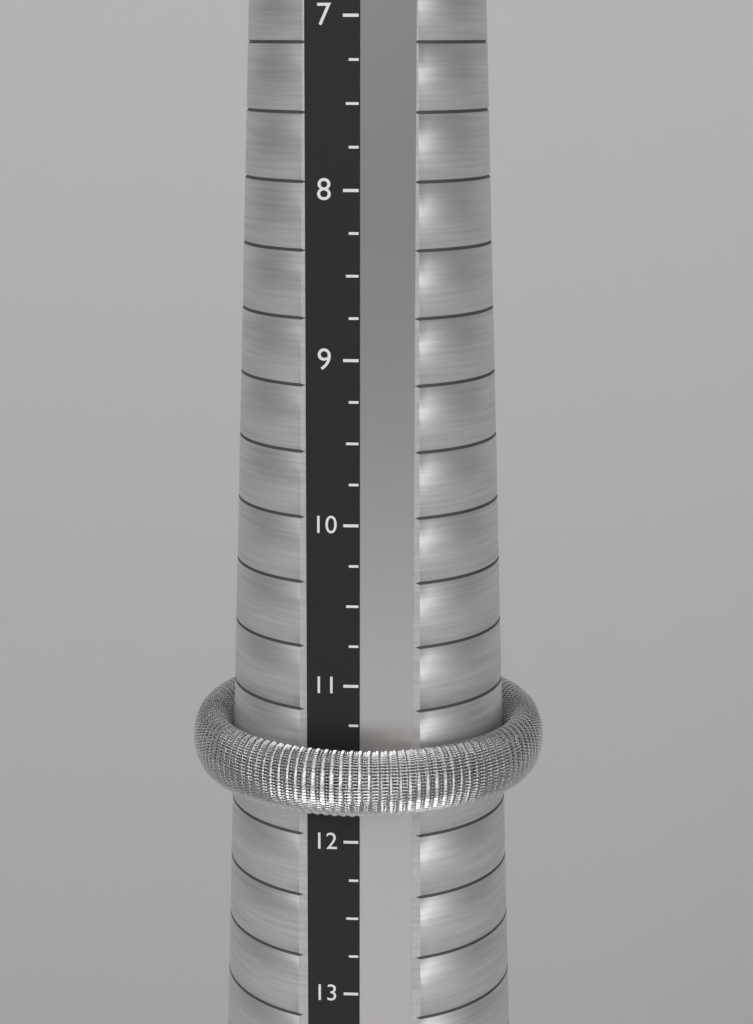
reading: 11.75 (no unit)
